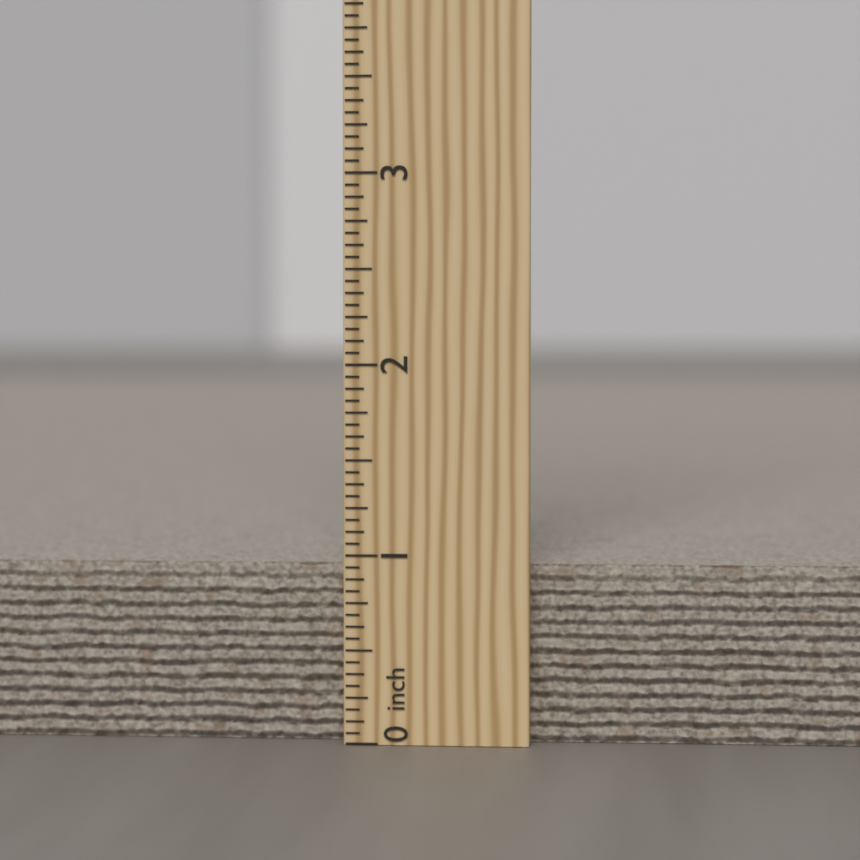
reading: 0.9375 inch
